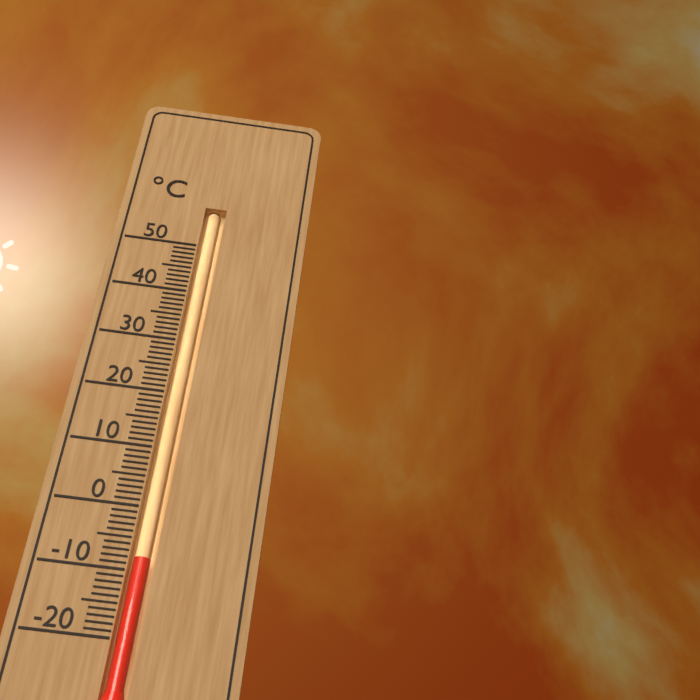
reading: -8 °C
